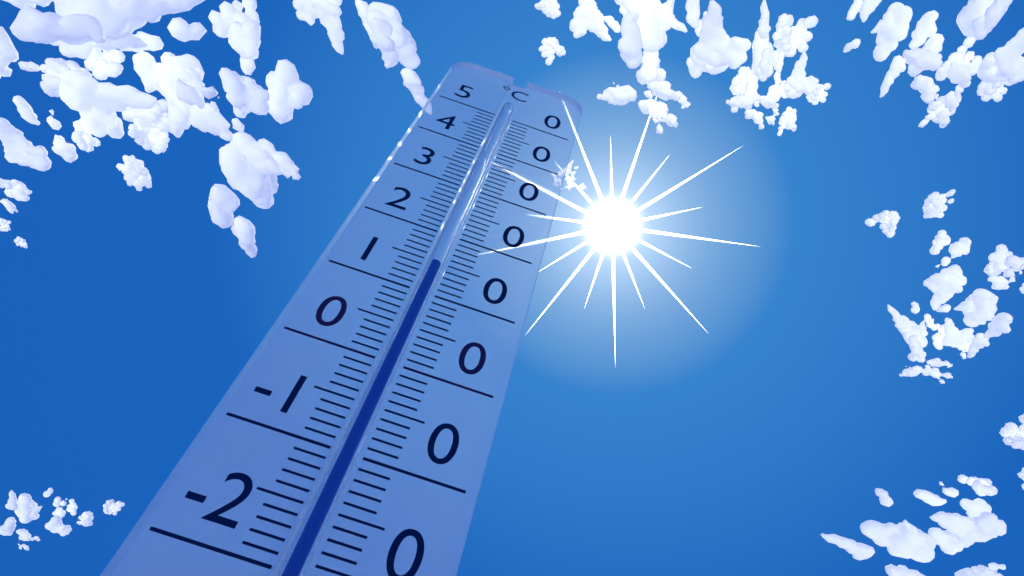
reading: 15 °C
